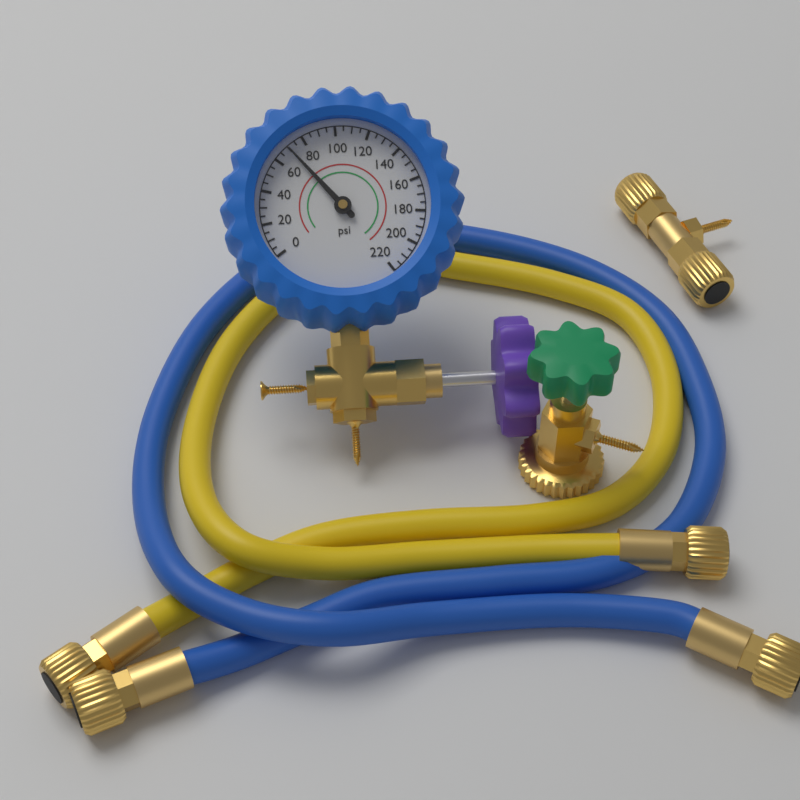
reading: 70 psi
